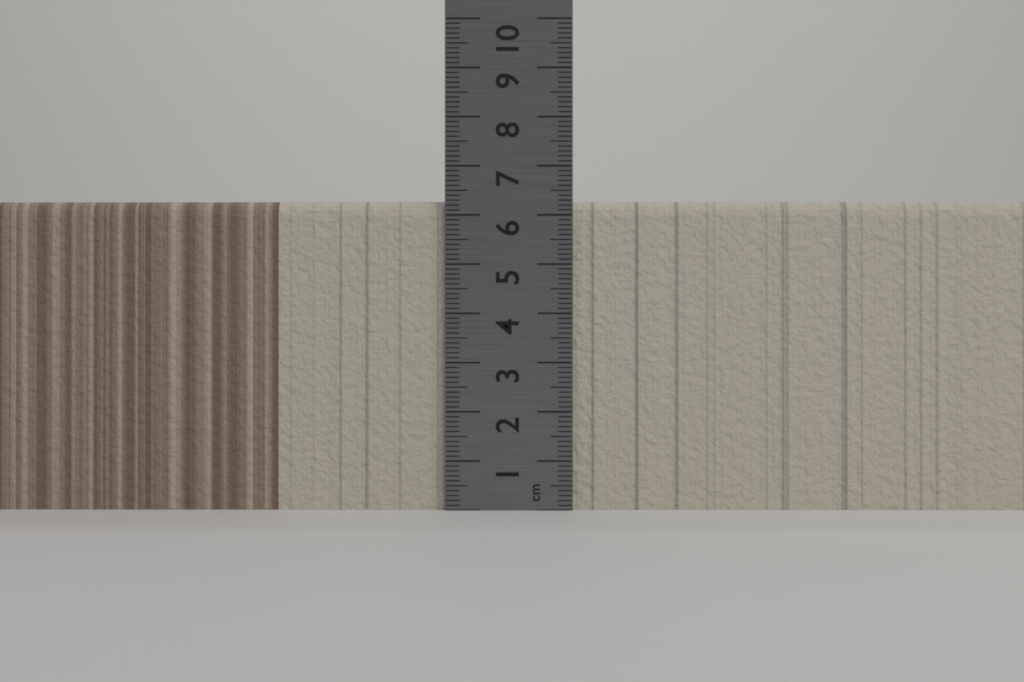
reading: 6.3 cm
